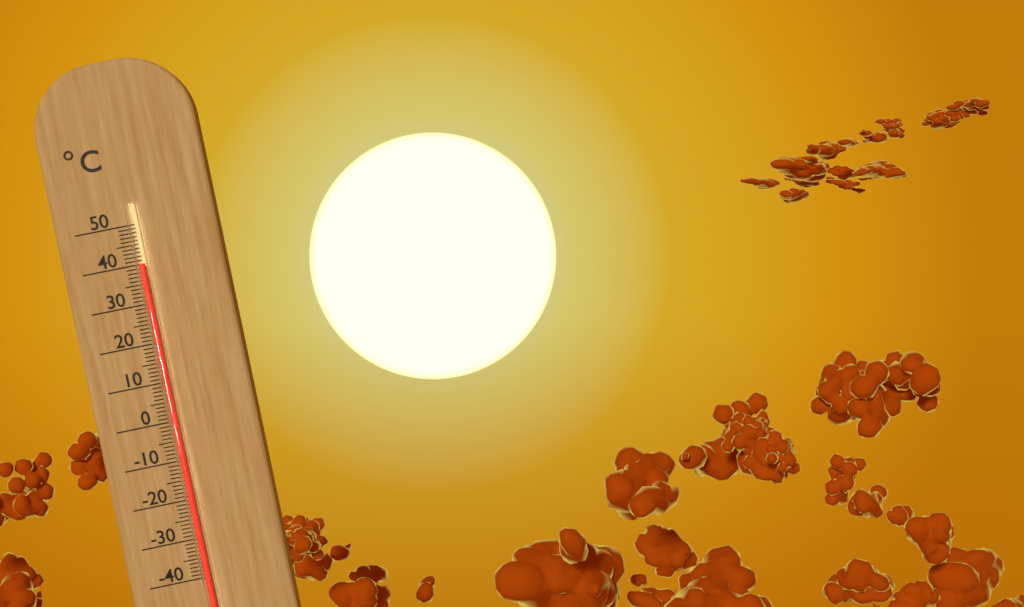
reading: 40 °C
